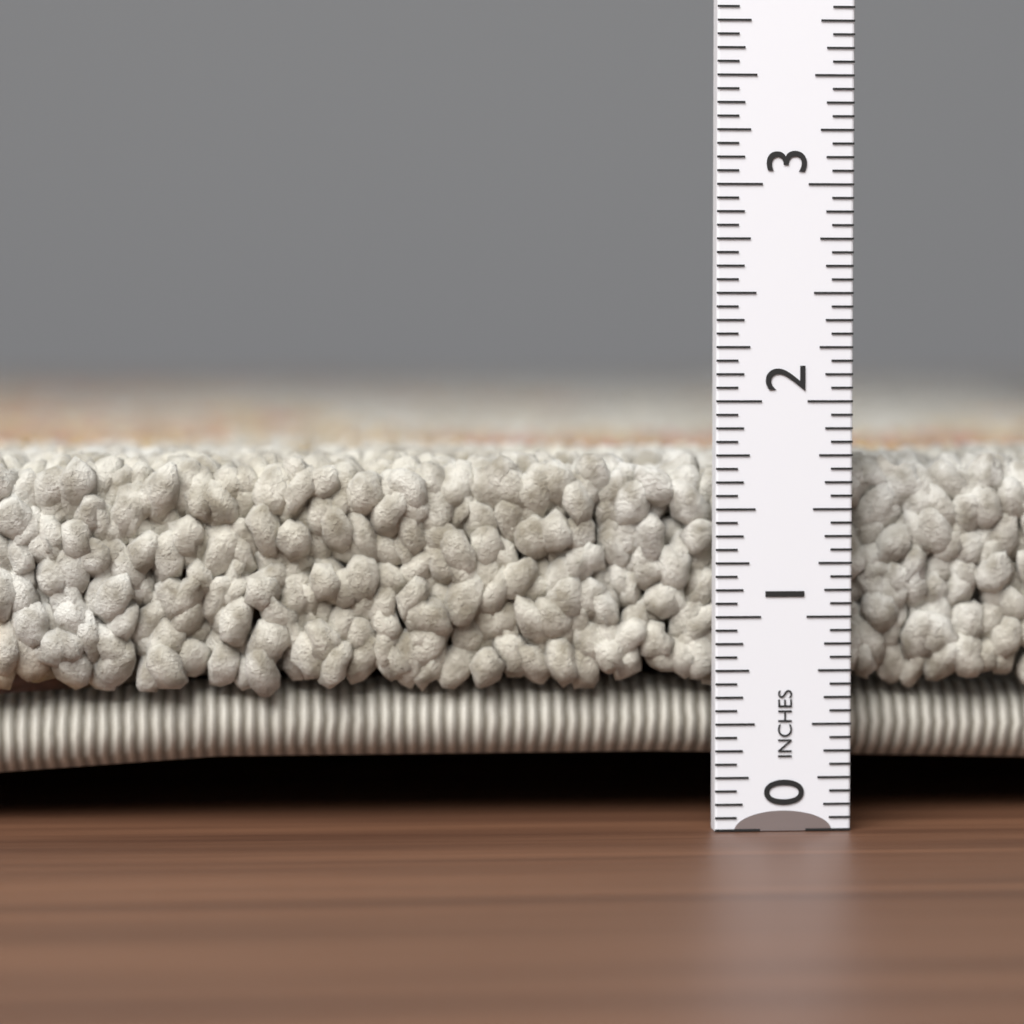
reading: 1.7500 in
